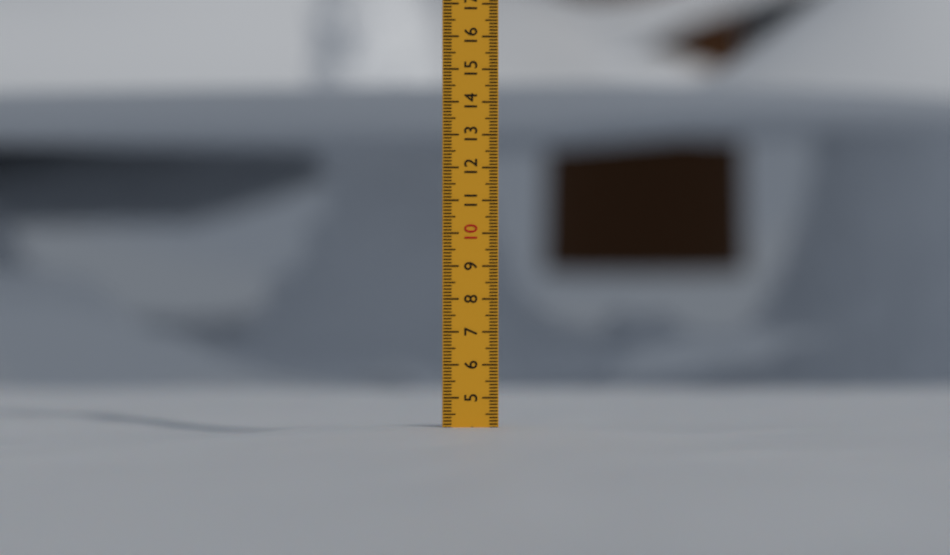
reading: 4.1 (no unit)
